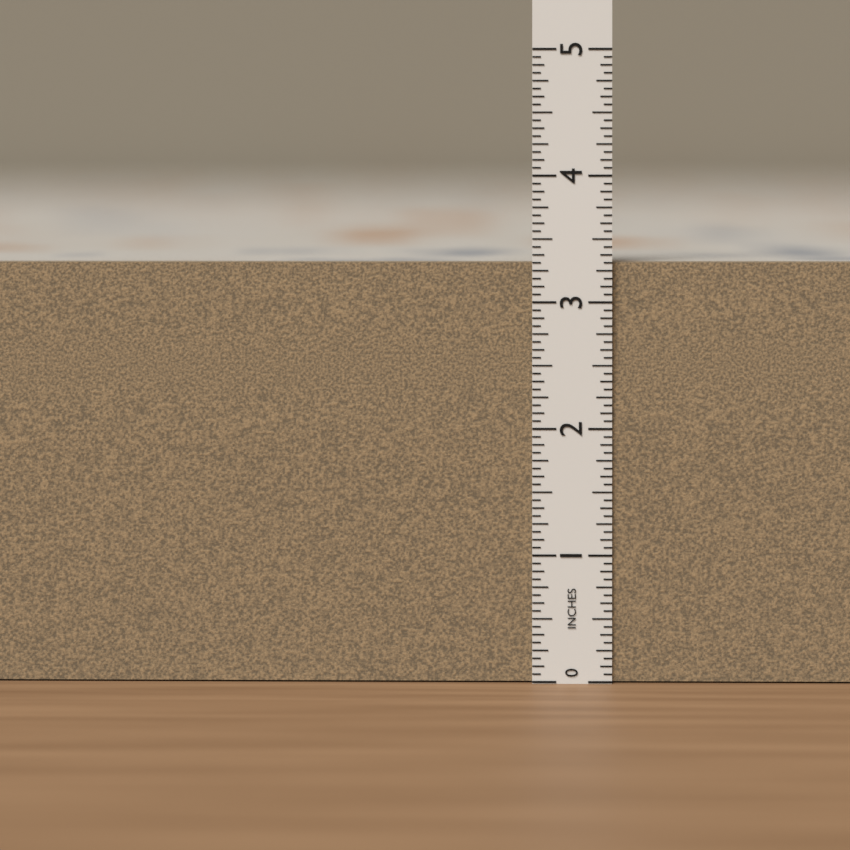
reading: 3.3125 in
